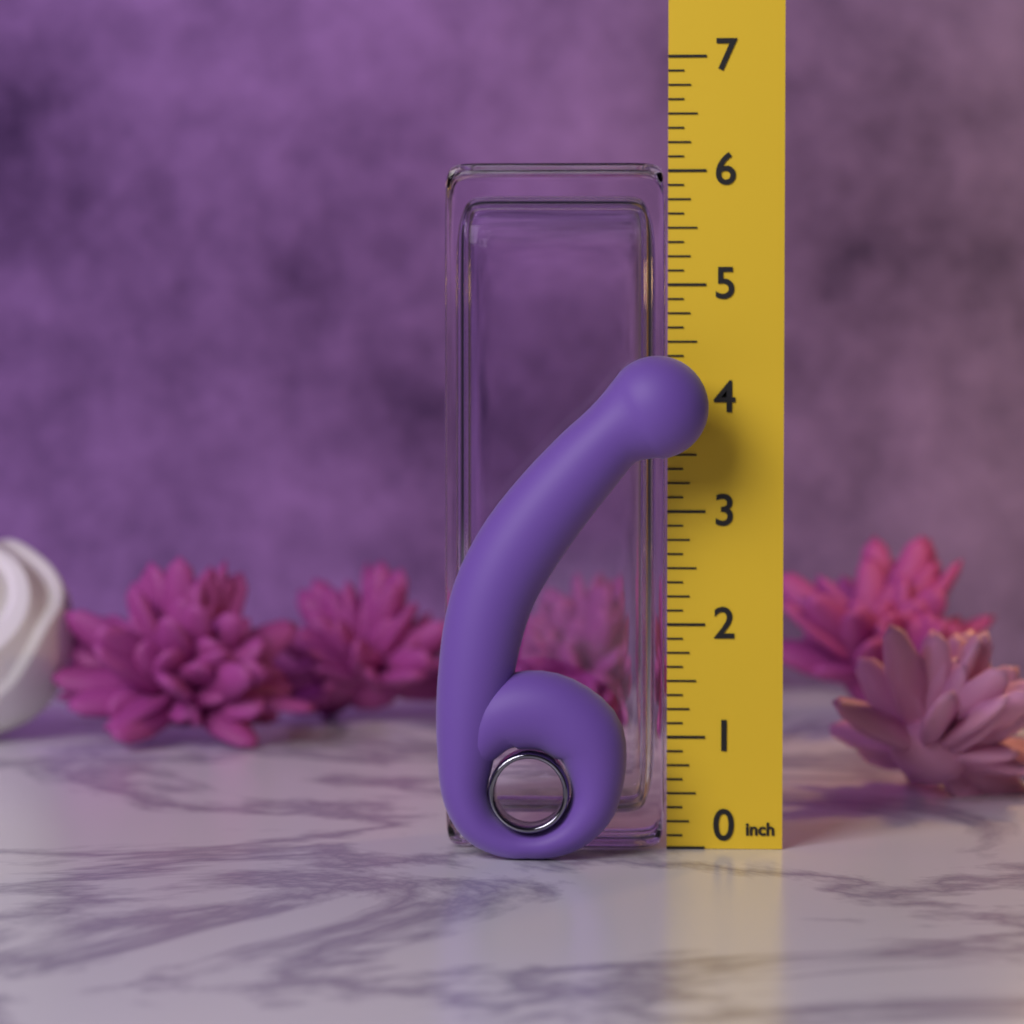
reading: 4.375 in
